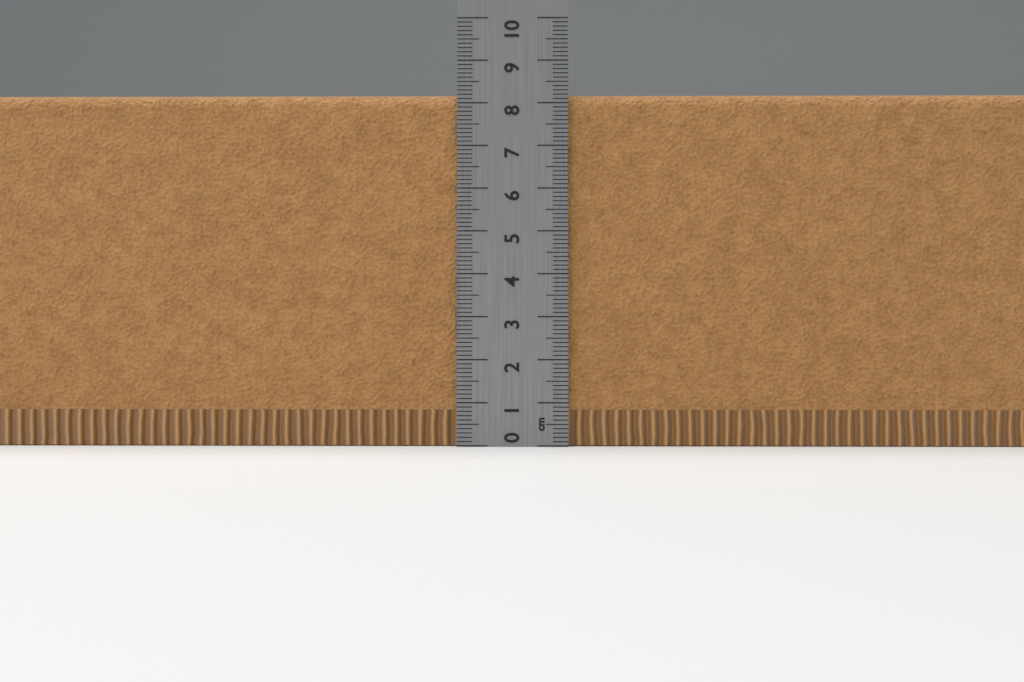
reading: 8.2 cm
